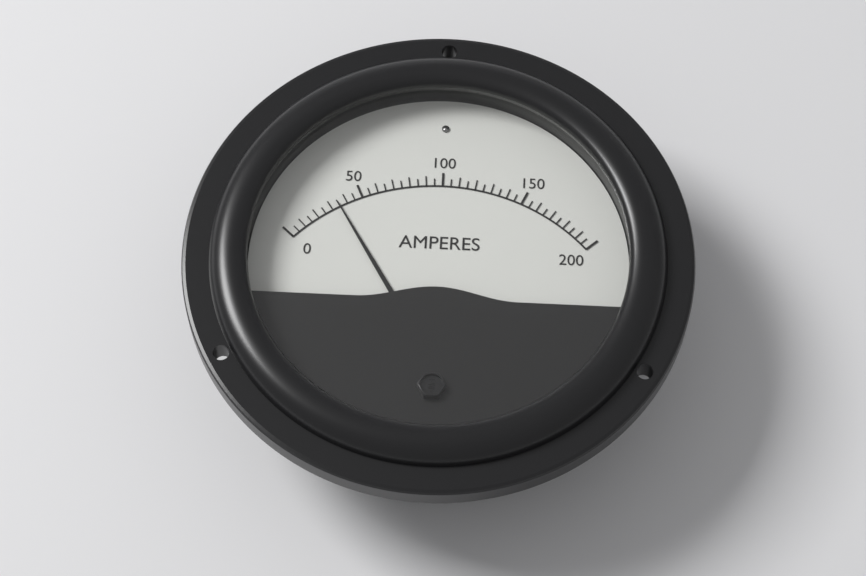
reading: 35 A
